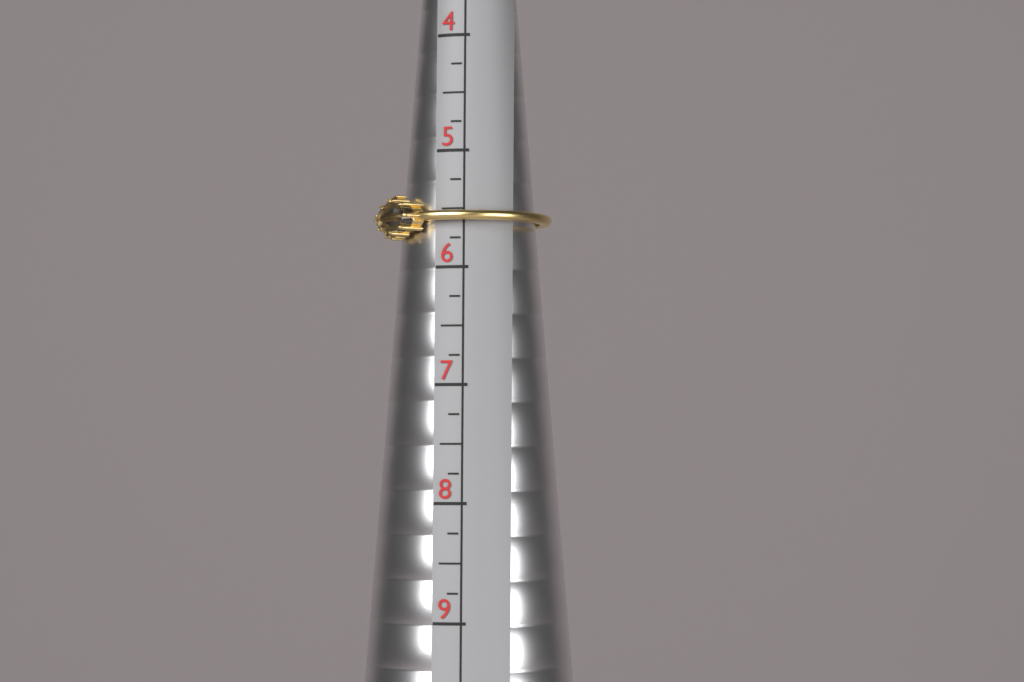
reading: 5.75 (no unit)
